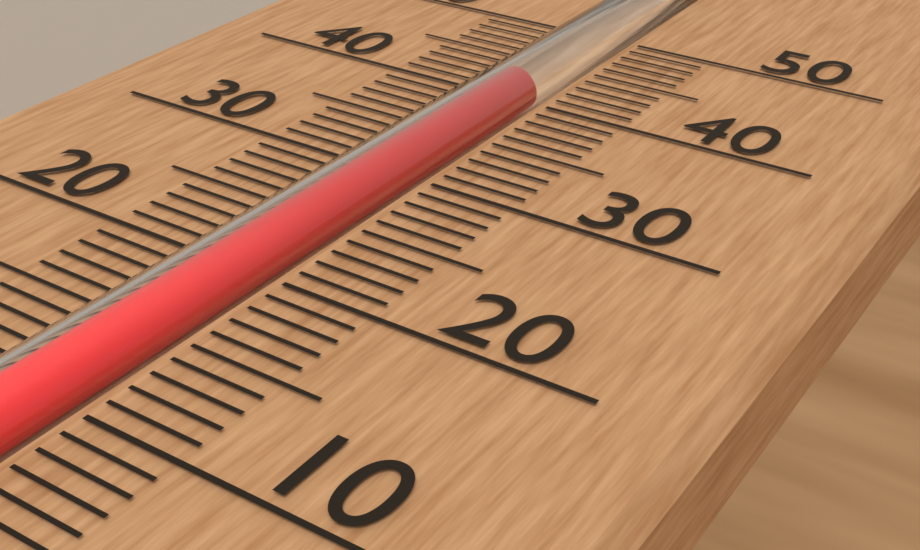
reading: 41 (no unit)
